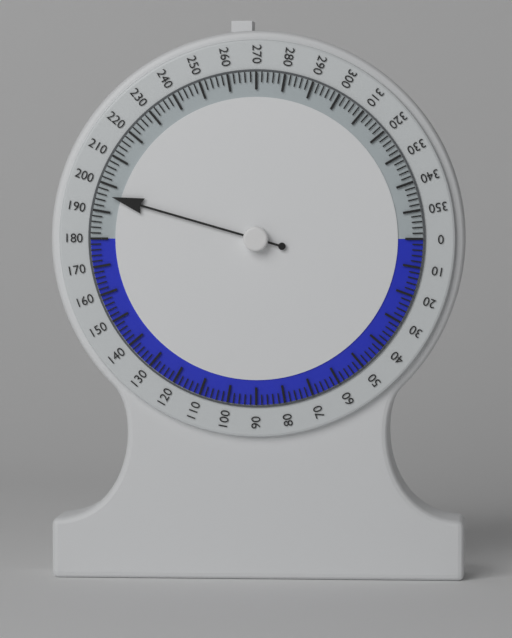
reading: 196 (no unit)
